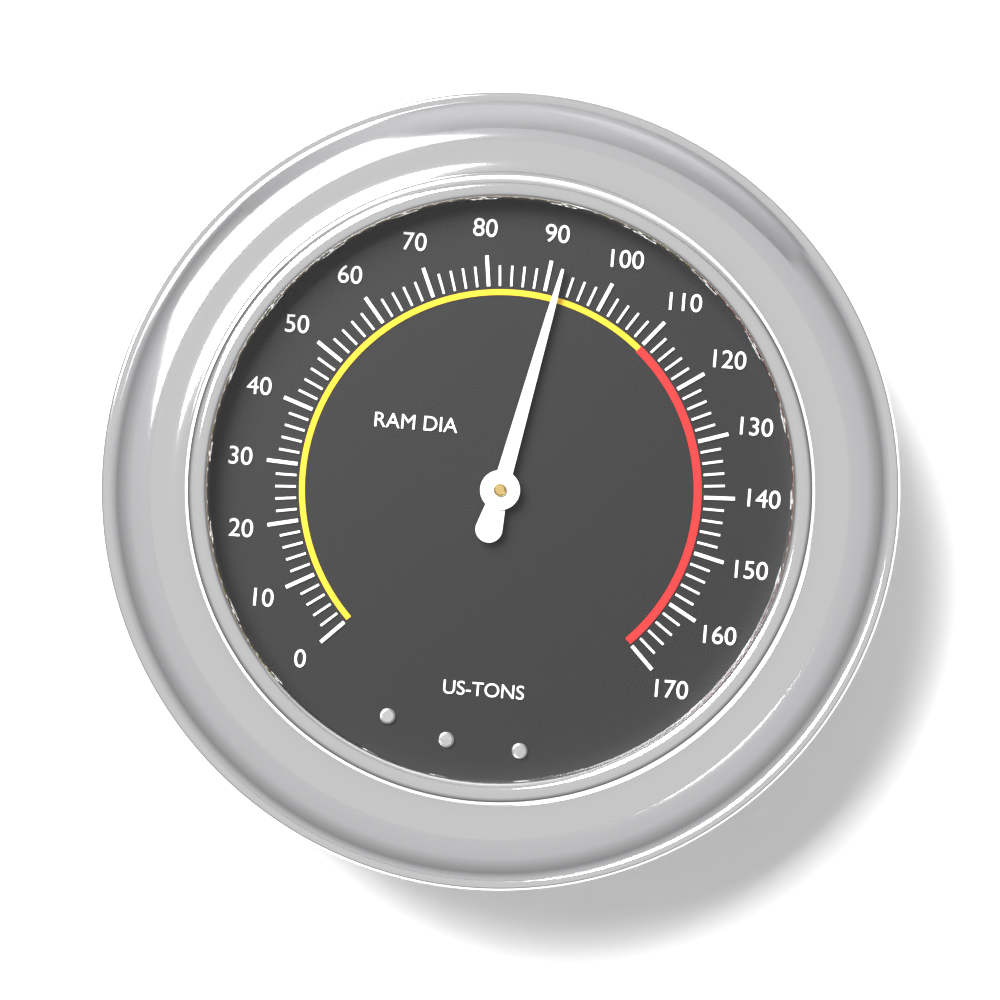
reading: 92 US-TONS
